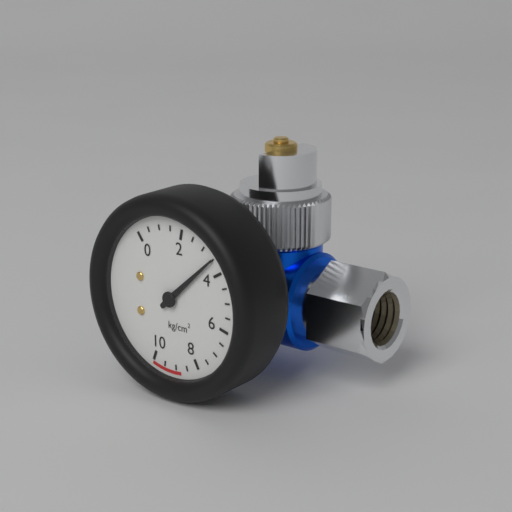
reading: 3.5 kg/cm²
